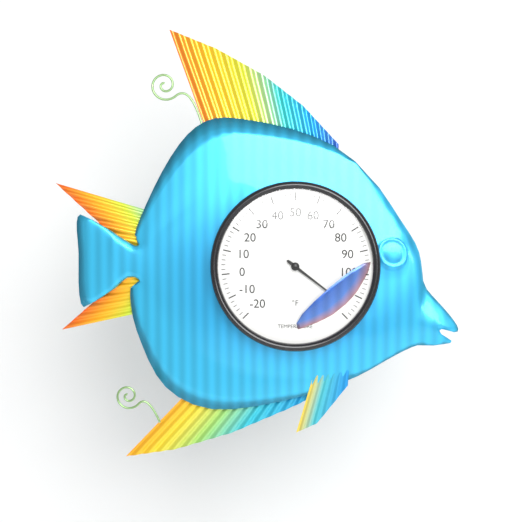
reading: 116 °F
